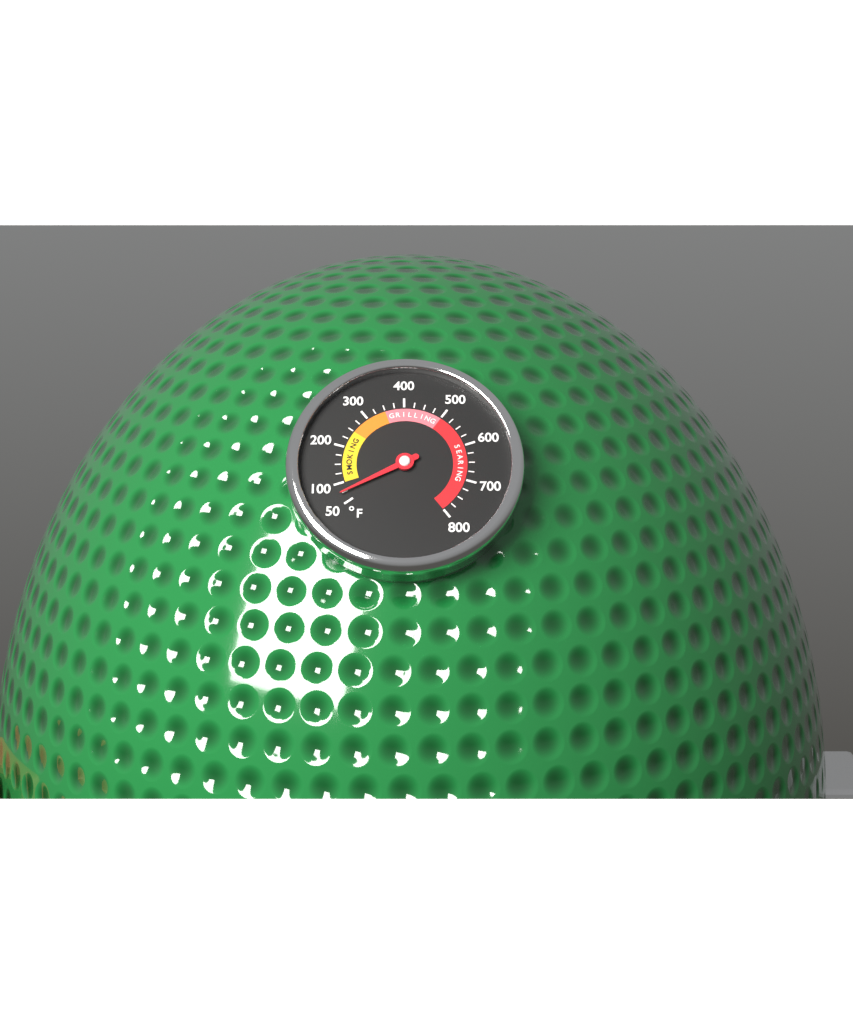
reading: 75 °F
